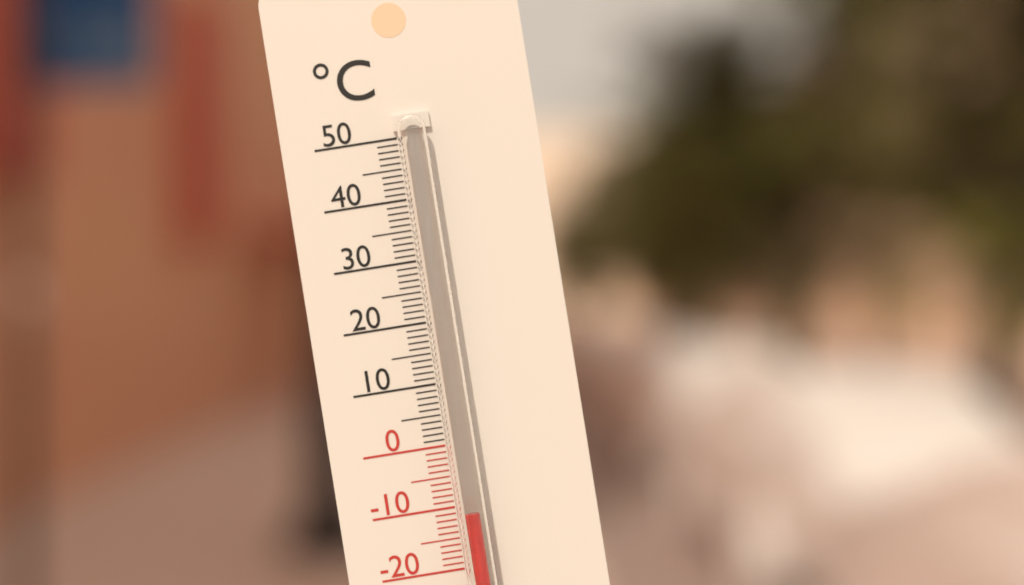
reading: -11 °C
